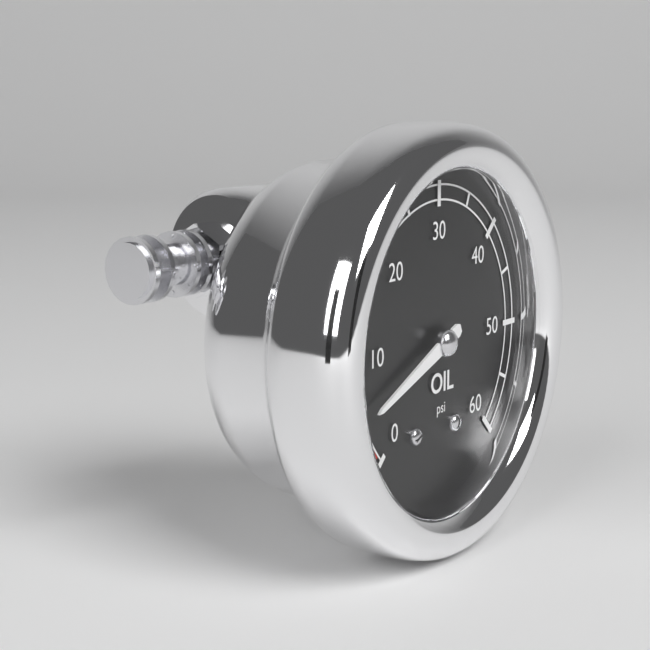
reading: 5 psi
